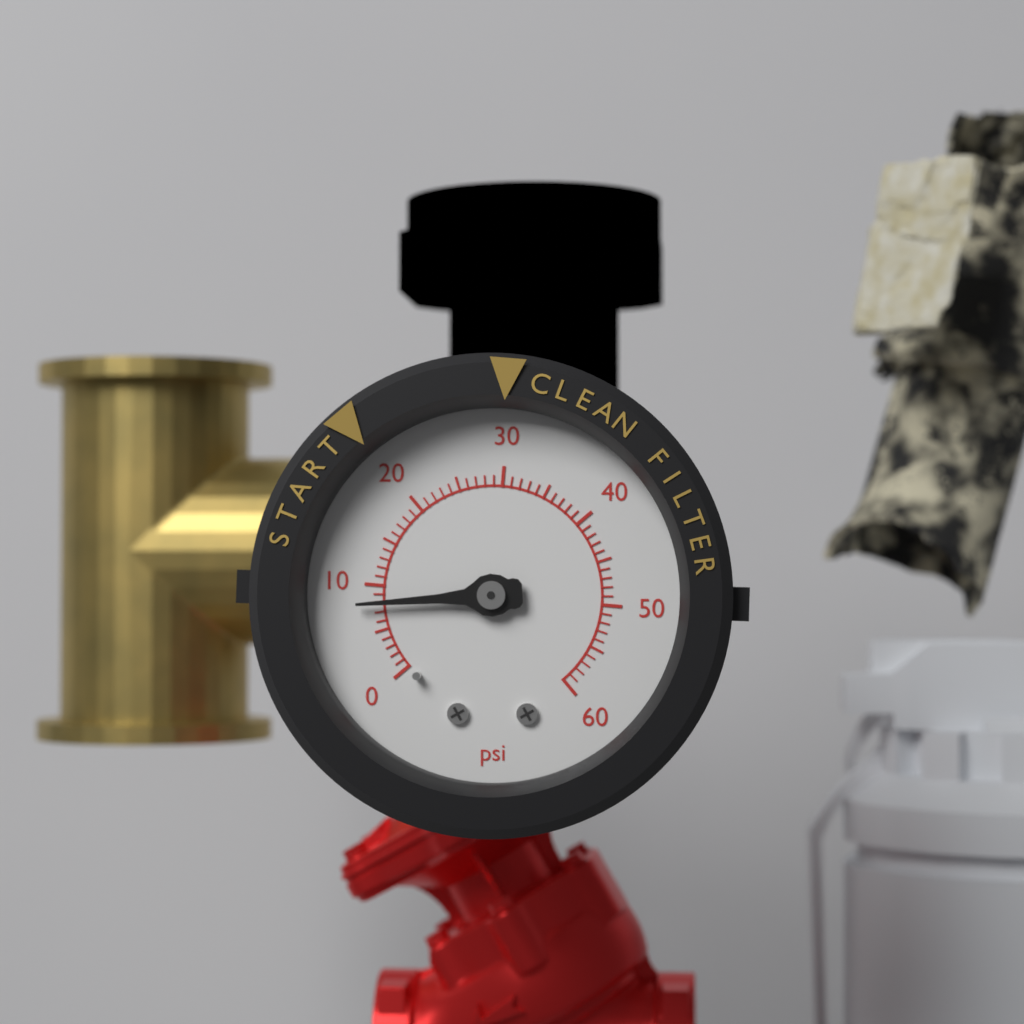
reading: 8 psi
